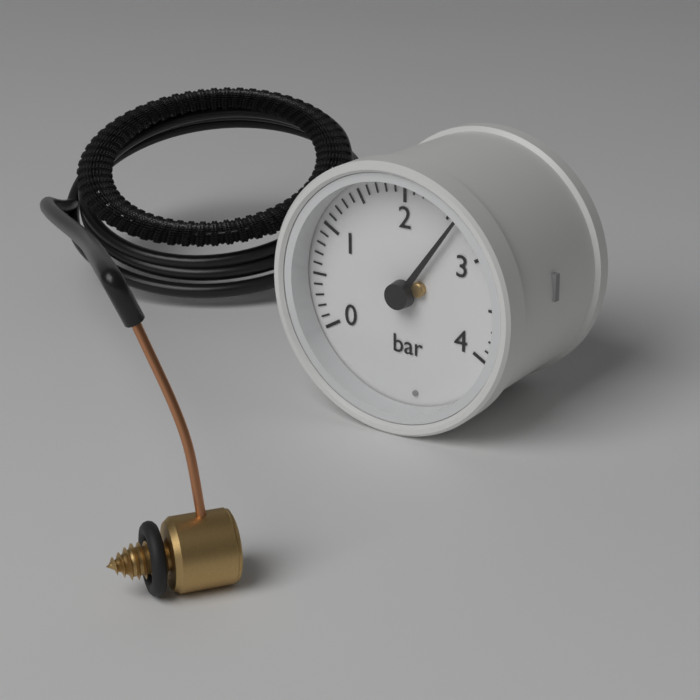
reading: 2.6 bar
